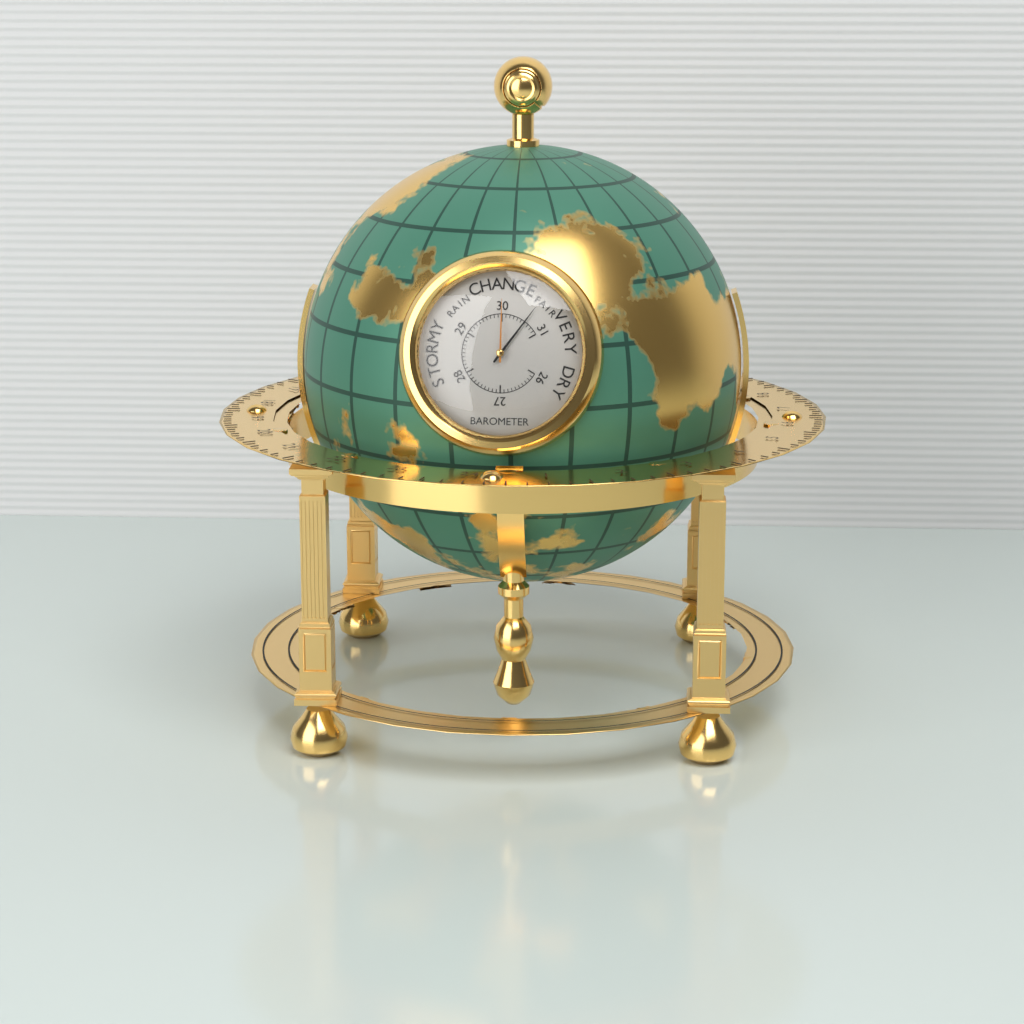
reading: 30.6 inHg
